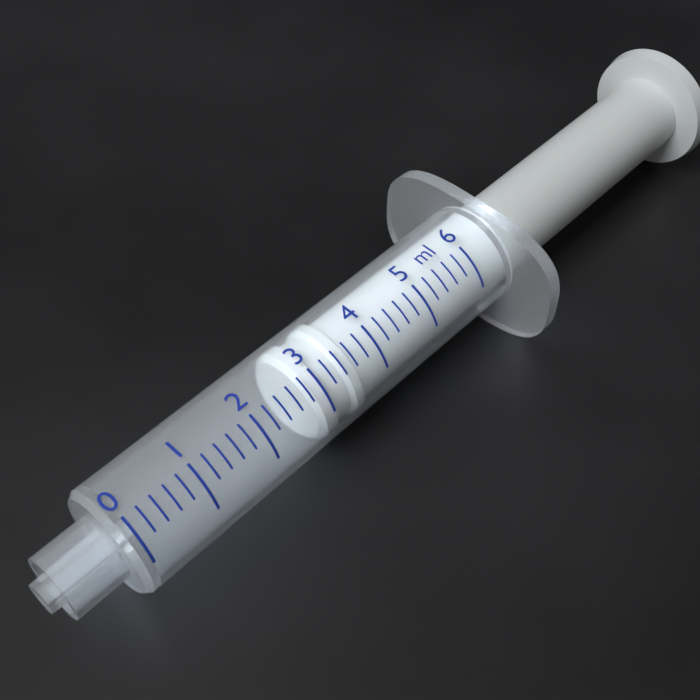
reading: 2.8 ml
